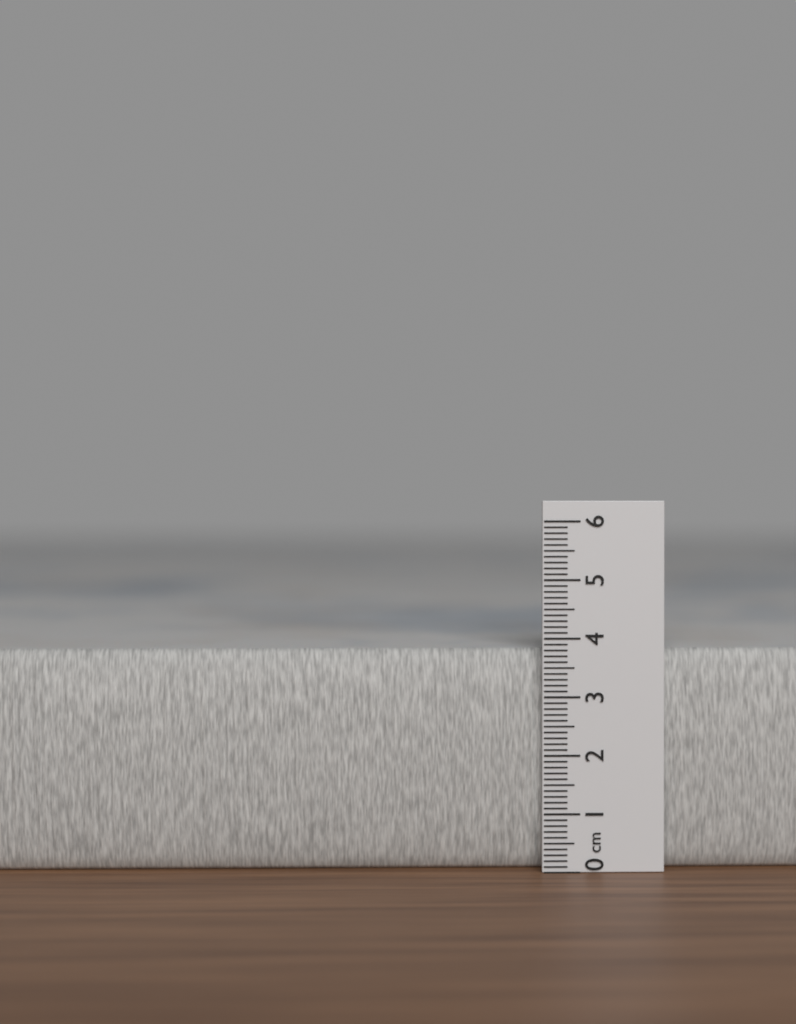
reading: 3.8 cm
